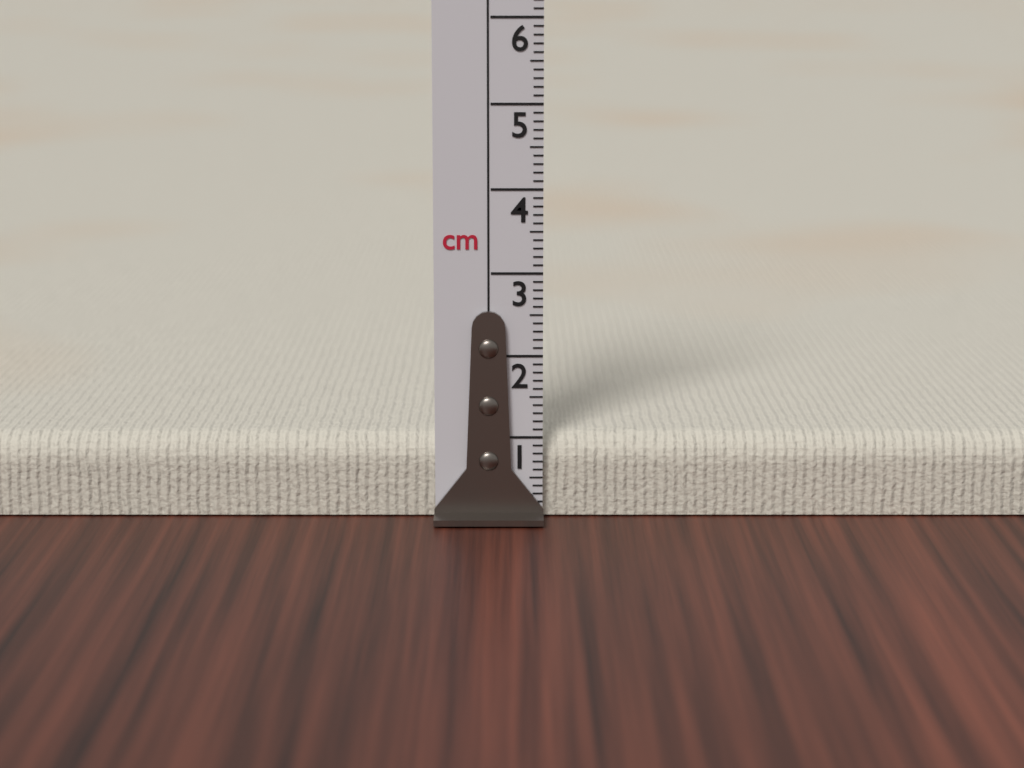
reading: 1.0 cm
